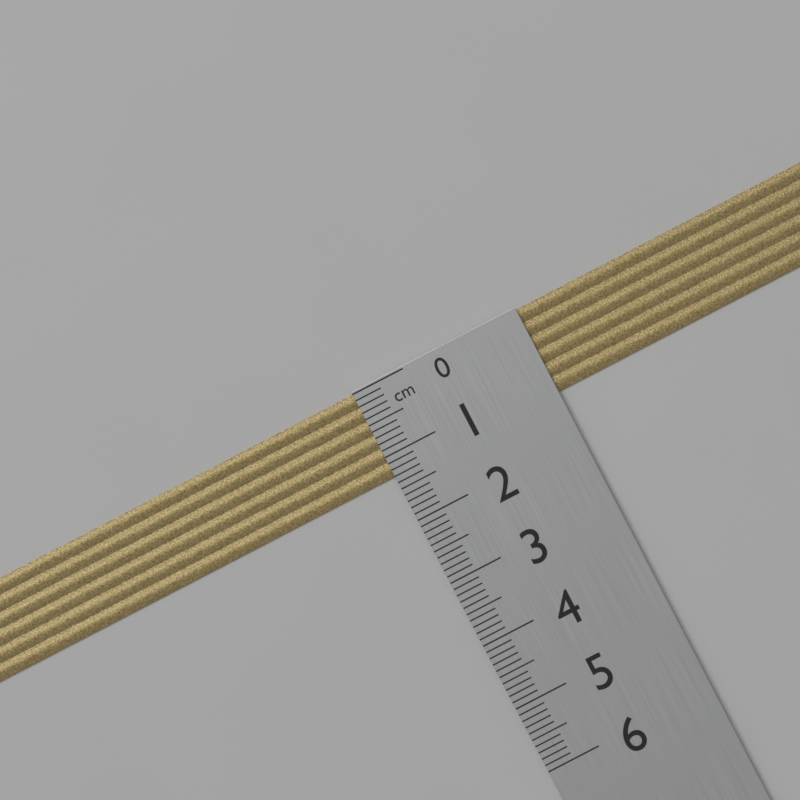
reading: 1.3 cm
